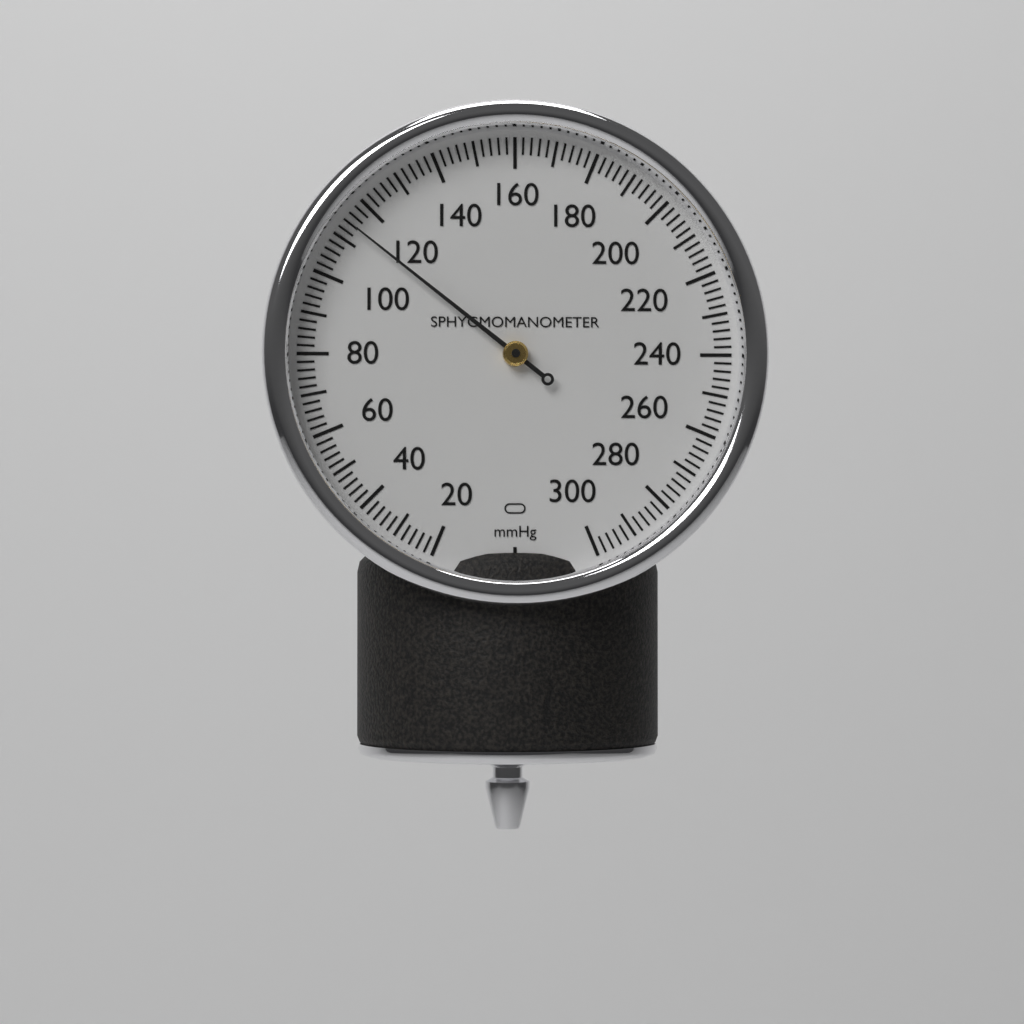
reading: 114 mmHg
